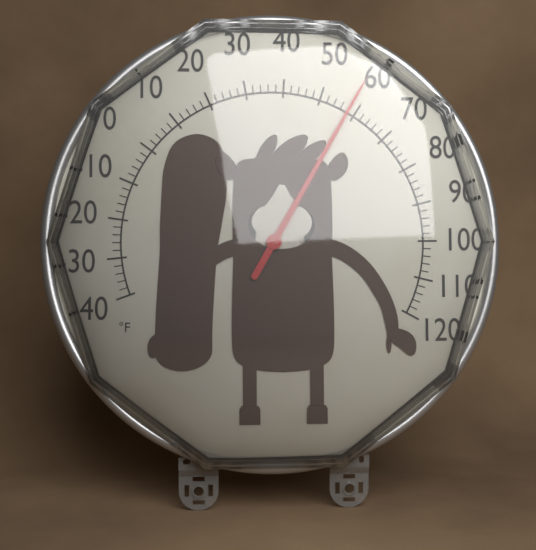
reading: 58 °F
